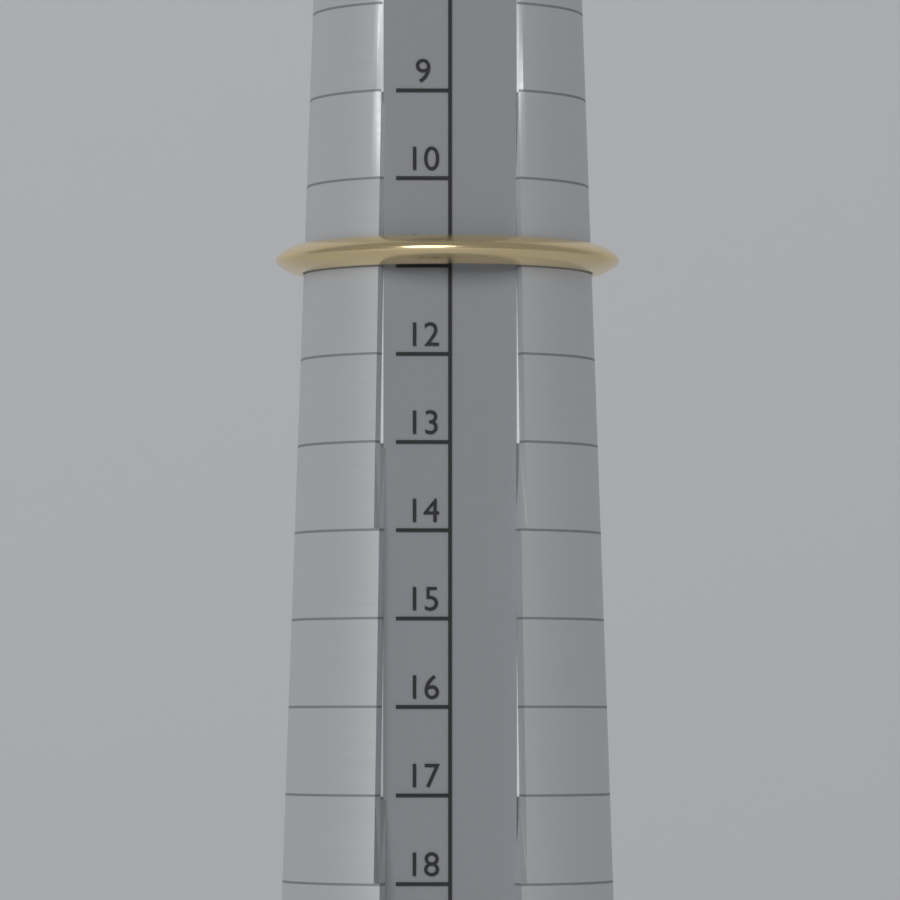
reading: 11 (no unit)
